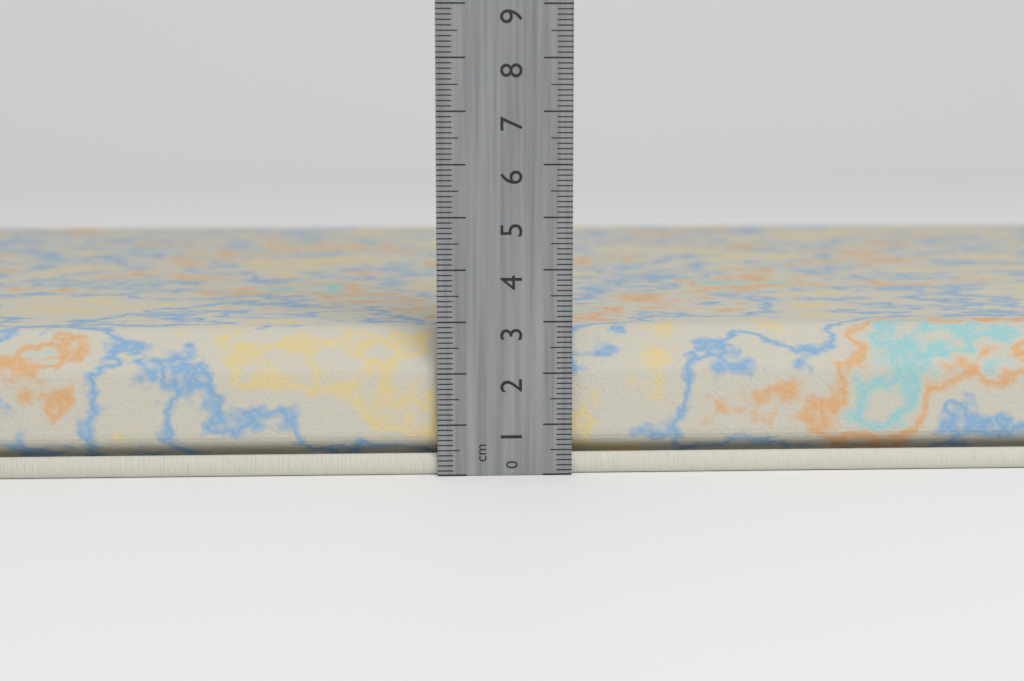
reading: 2.8 cm
